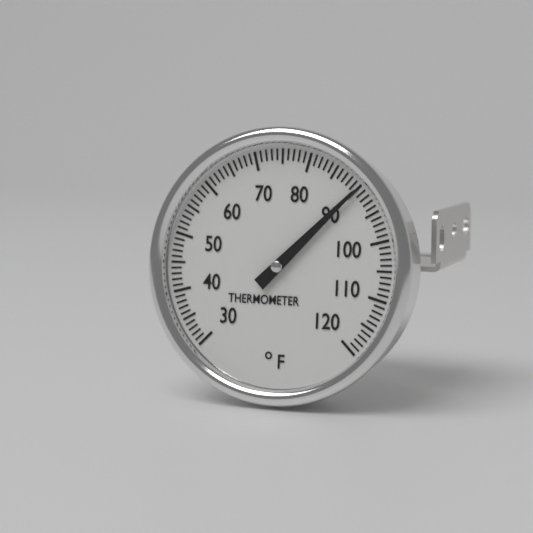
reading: 90 °F
